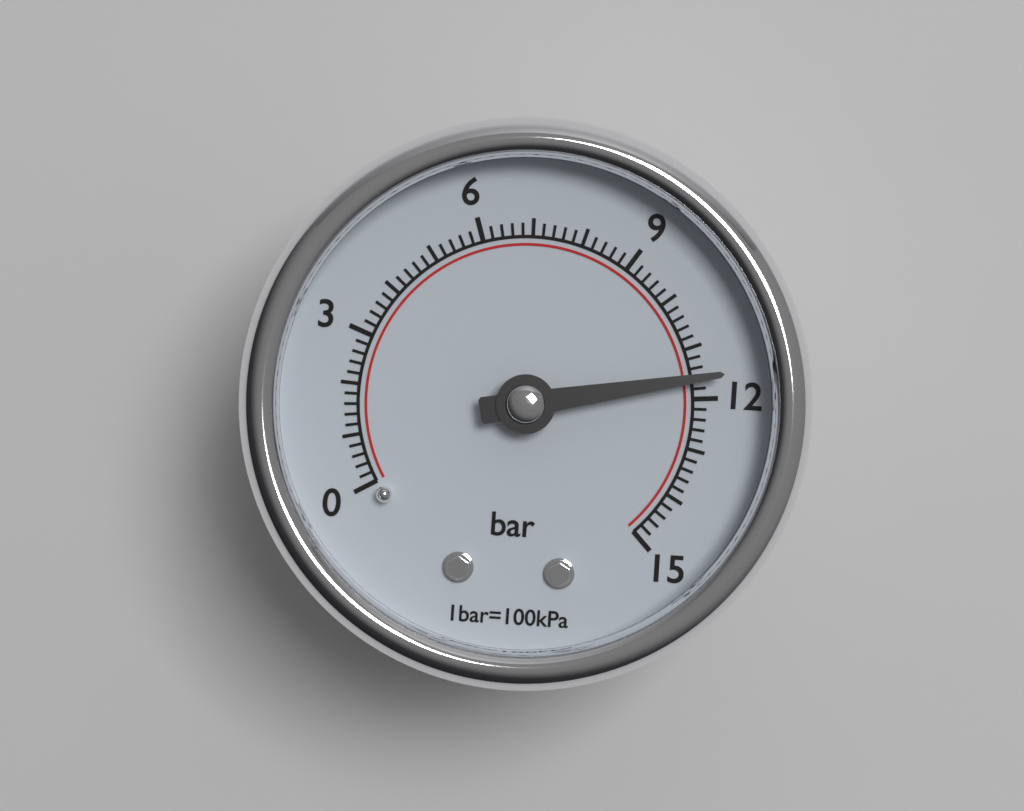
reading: 11.6 bar
